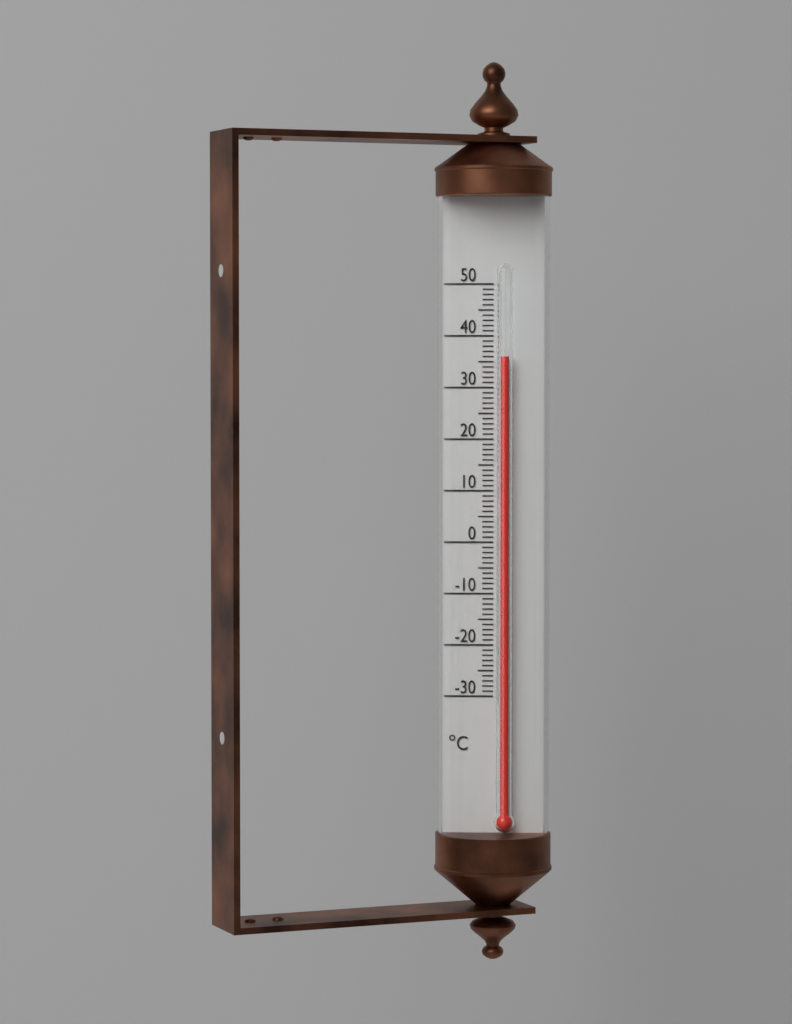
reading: 36 °C
